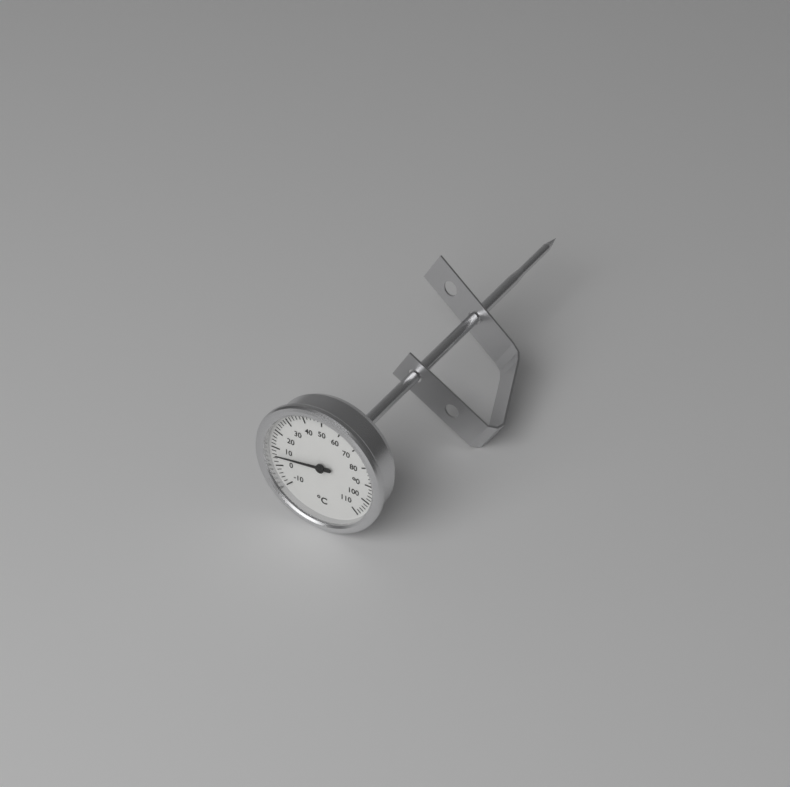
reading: 6 °C
